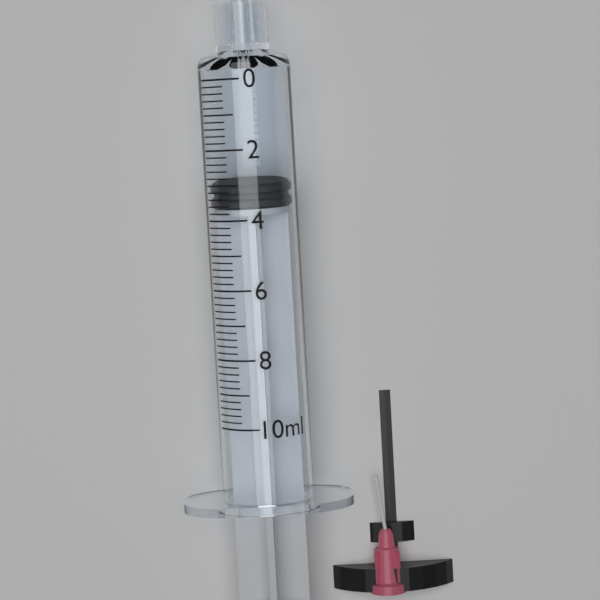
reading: 3.0 ml
